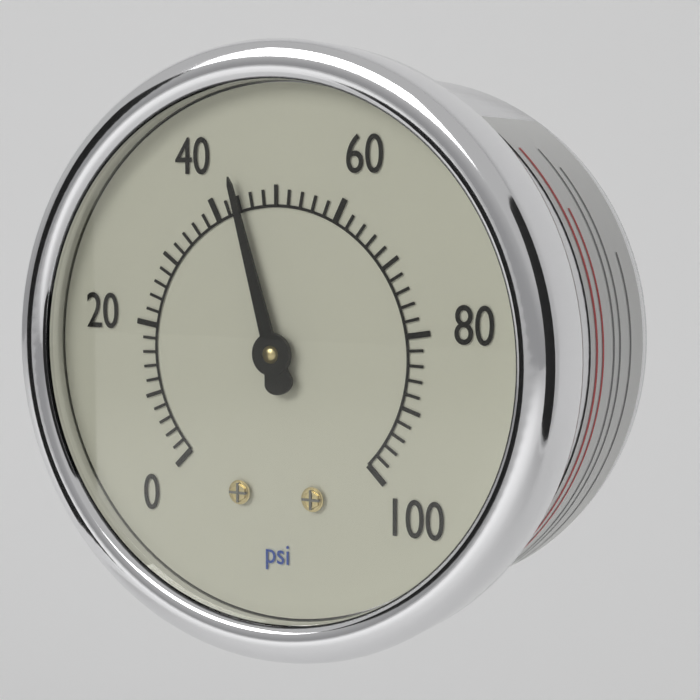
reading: 44 psi
